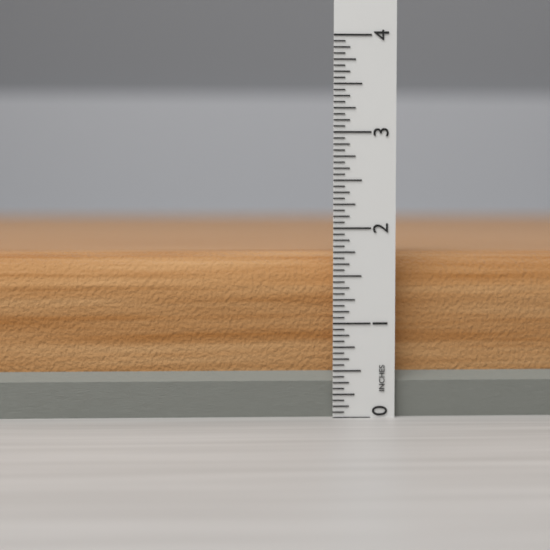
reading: 1.7500 in
